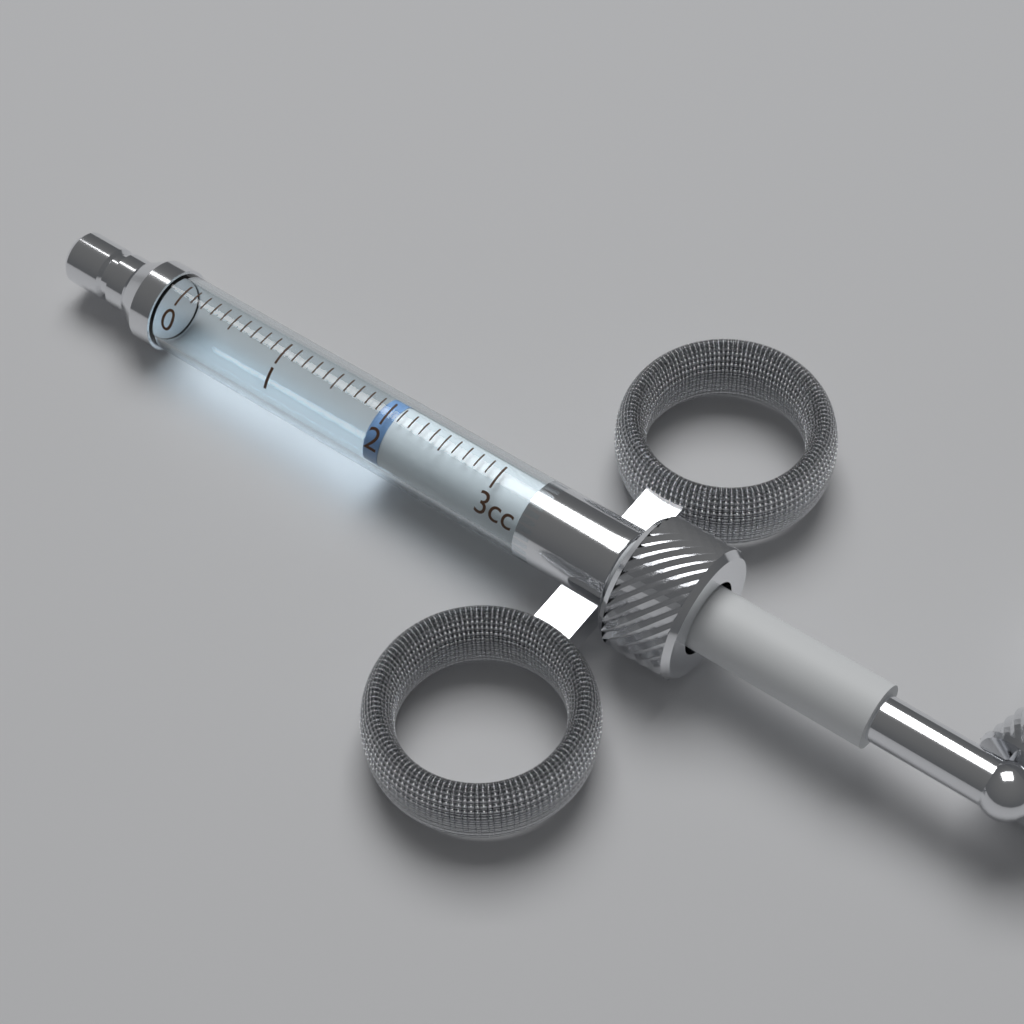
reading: 1.9 cc
